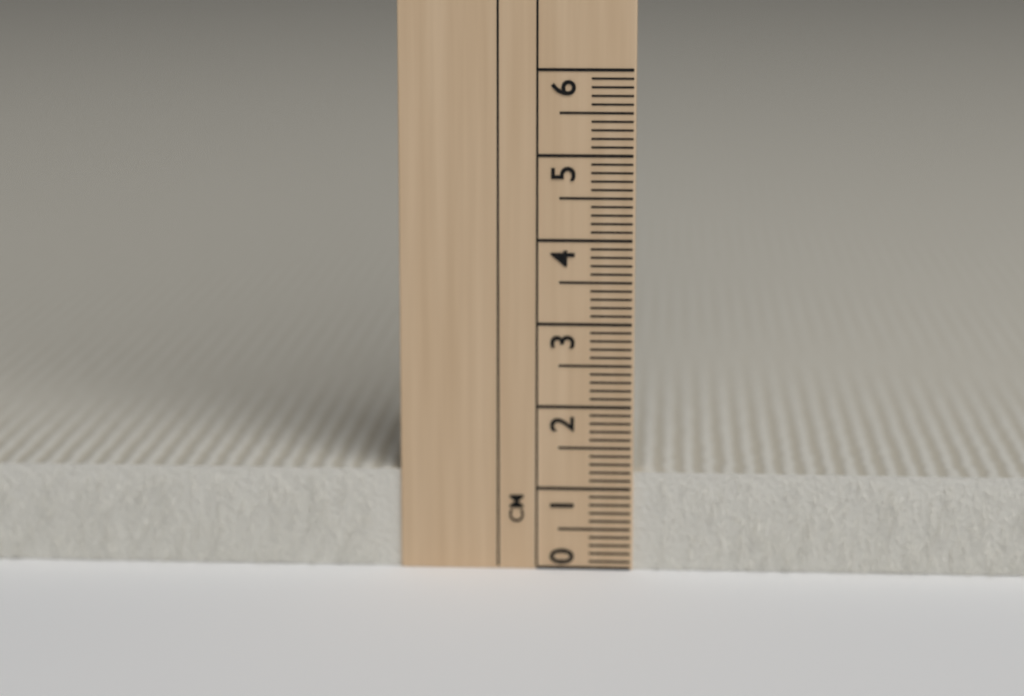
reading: 1.2 cm
